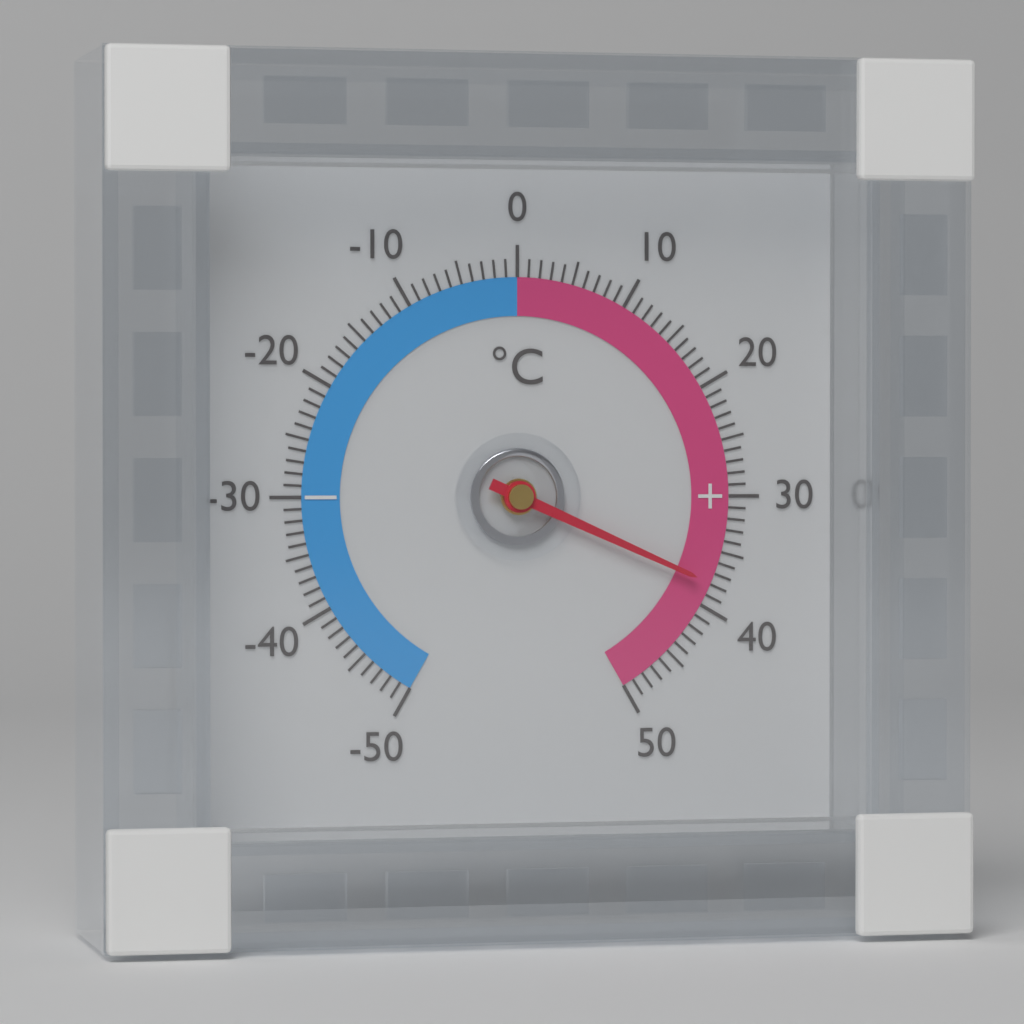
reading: 38 °C
